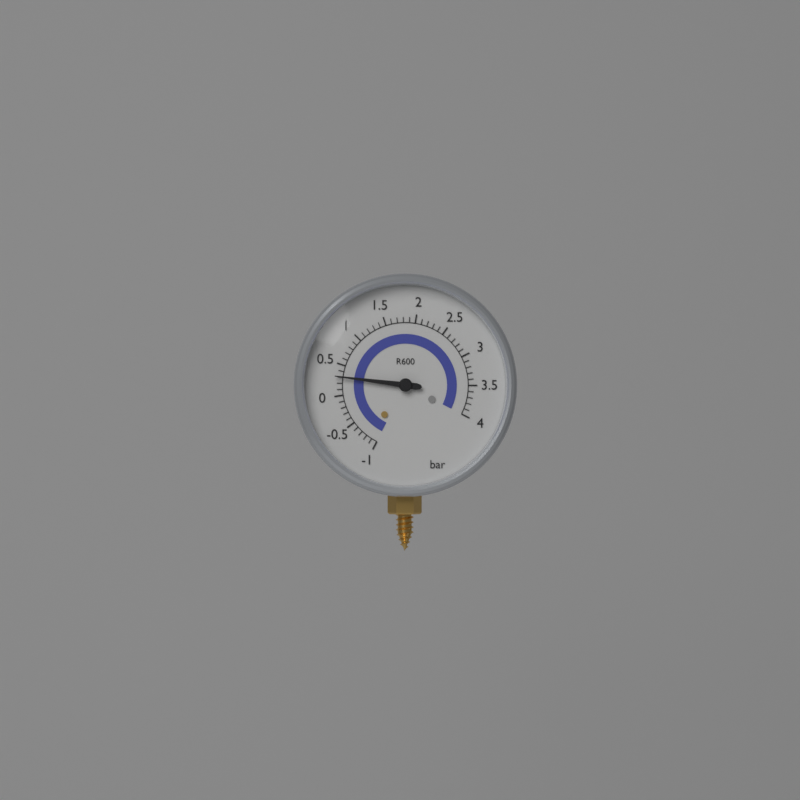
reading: 0.3 bar
